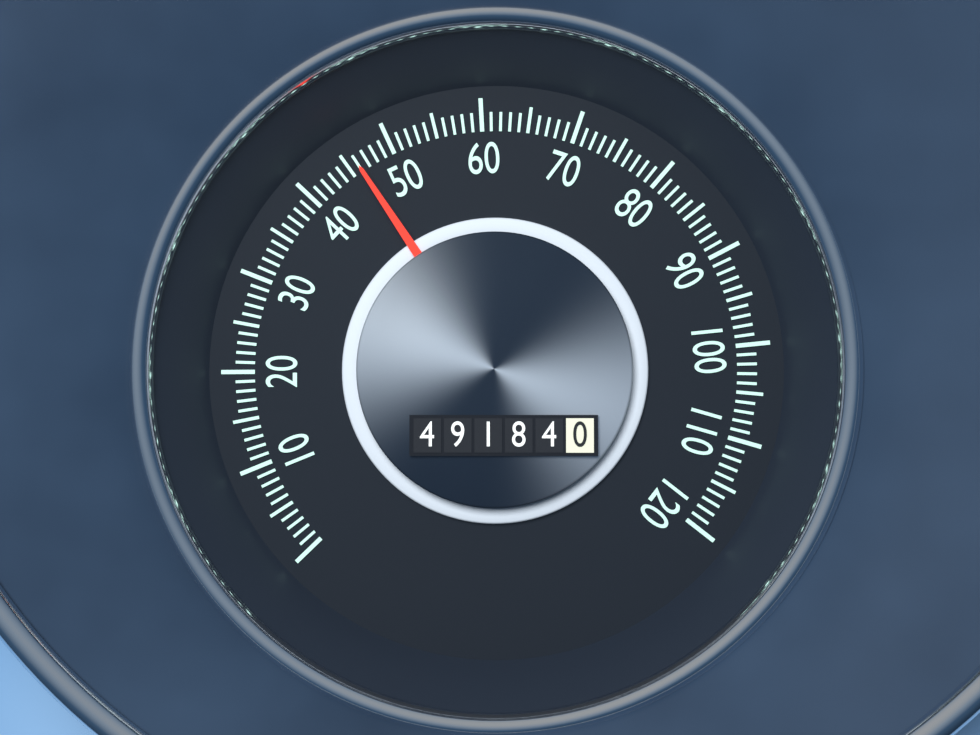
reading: 46 (no unit)
